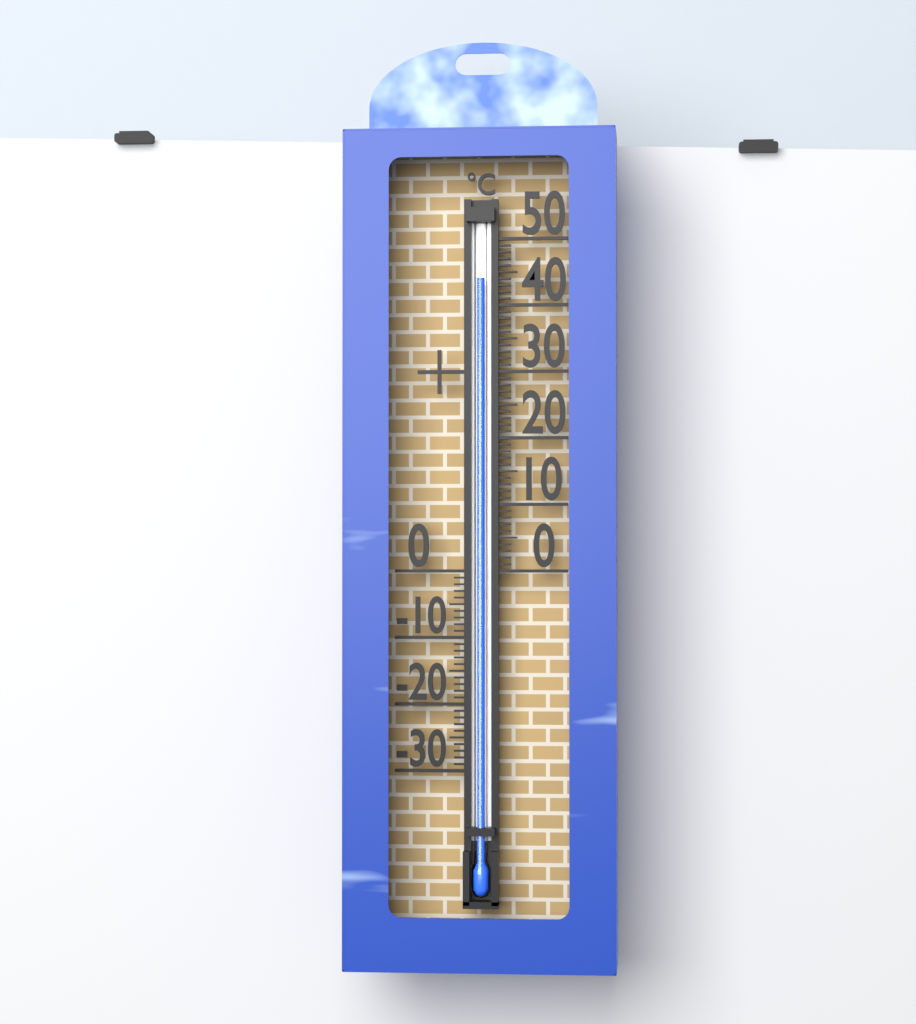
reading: 44 °C
